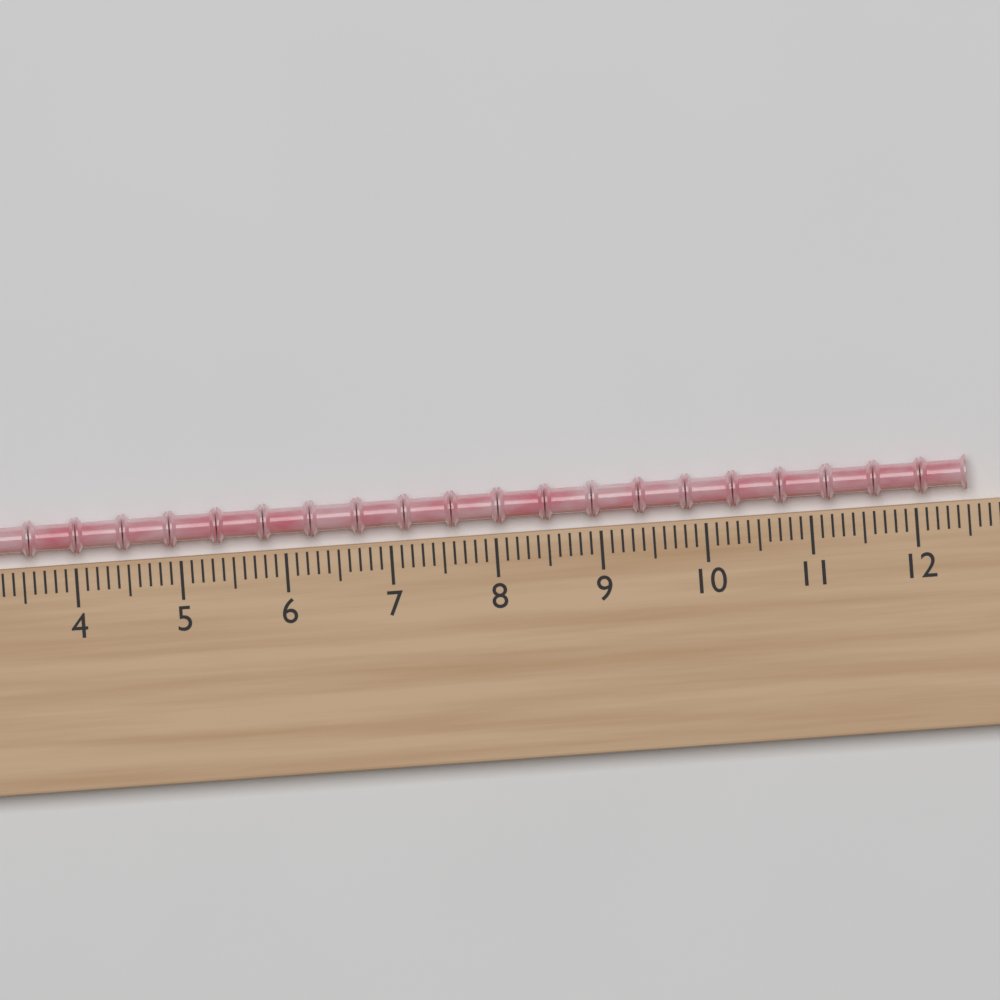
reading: 12.5 (no unit)
